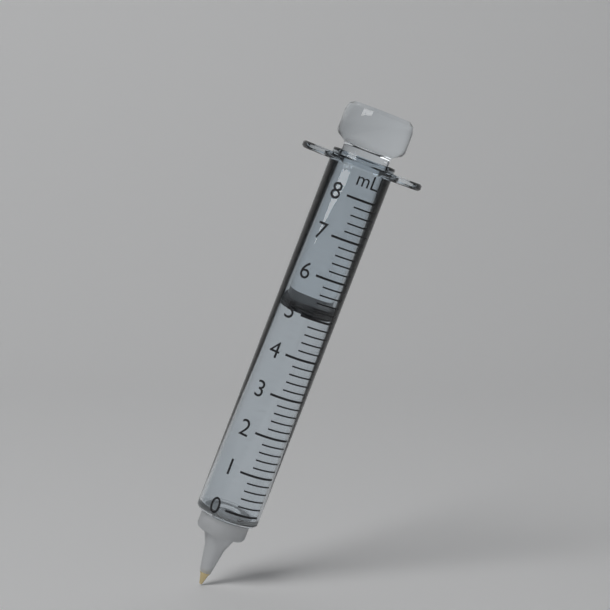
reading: 5.0 ml
